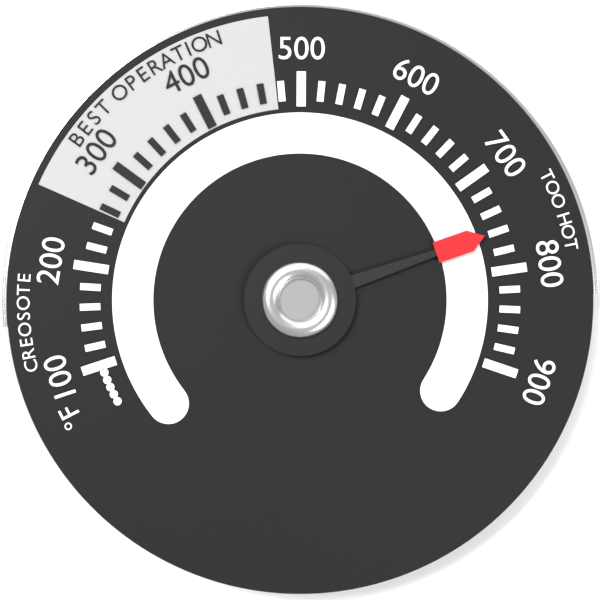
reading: 760 °F
